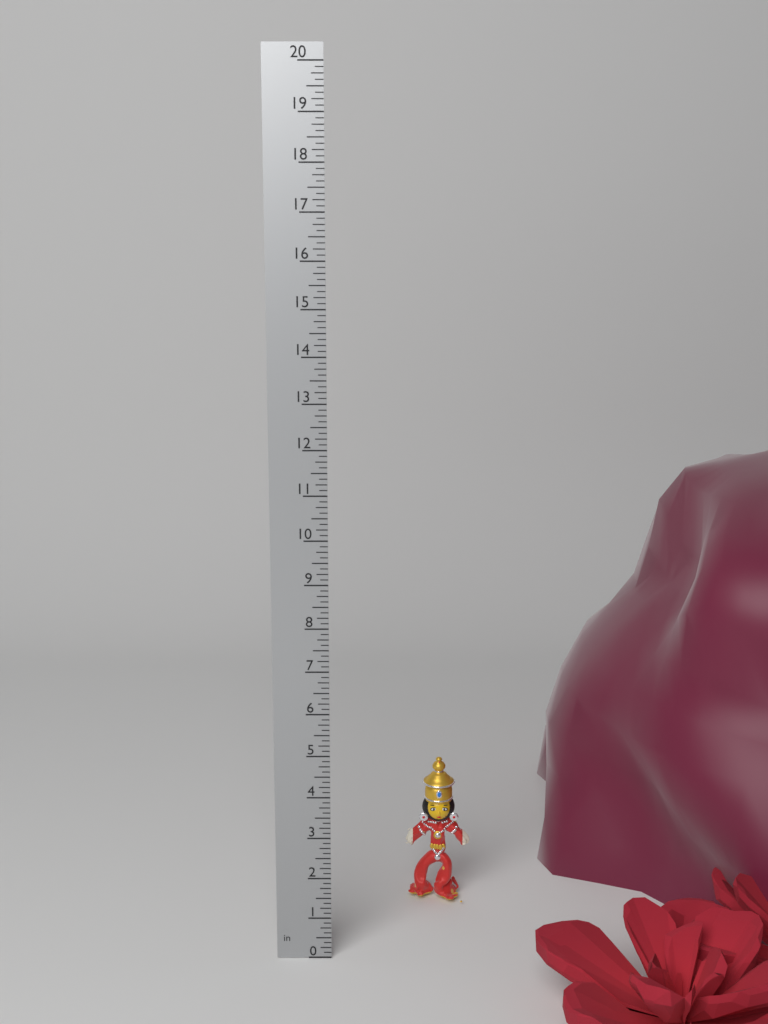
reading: 3.750 in
